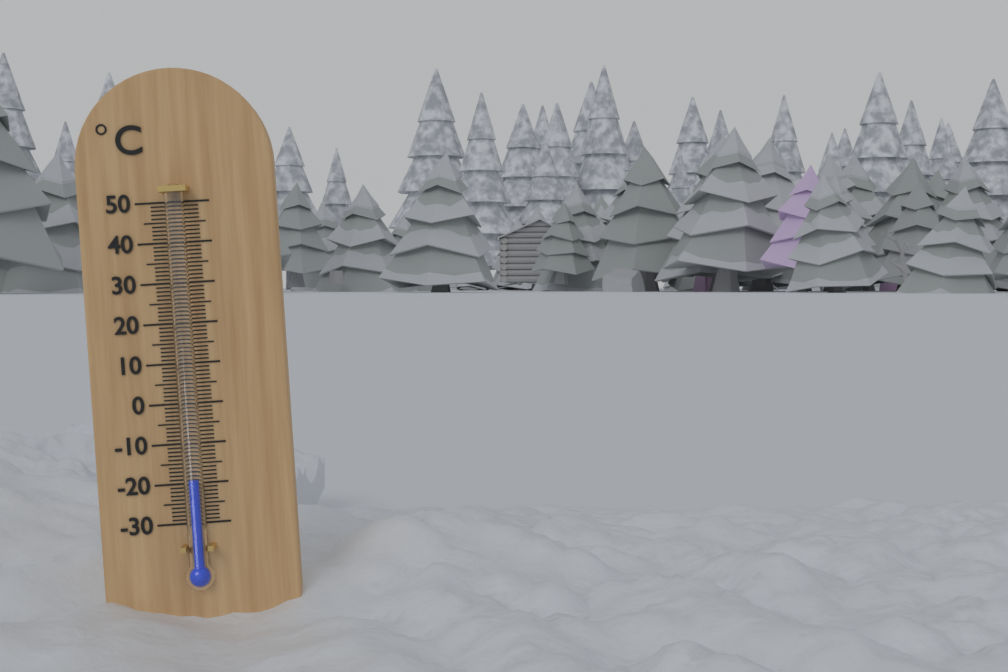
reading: -19 °C
